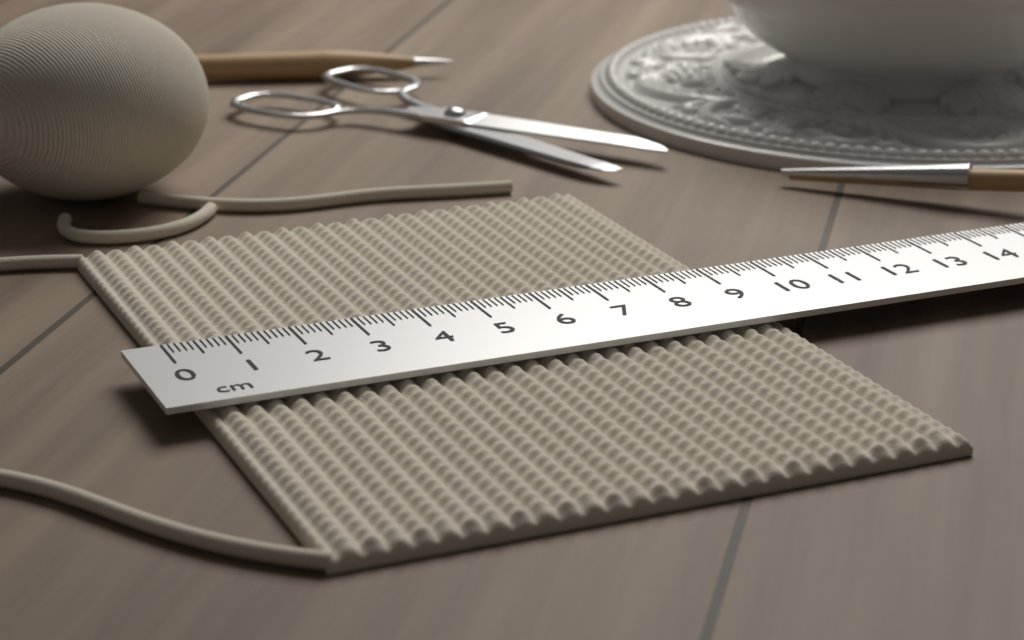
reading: 9.3 cm
